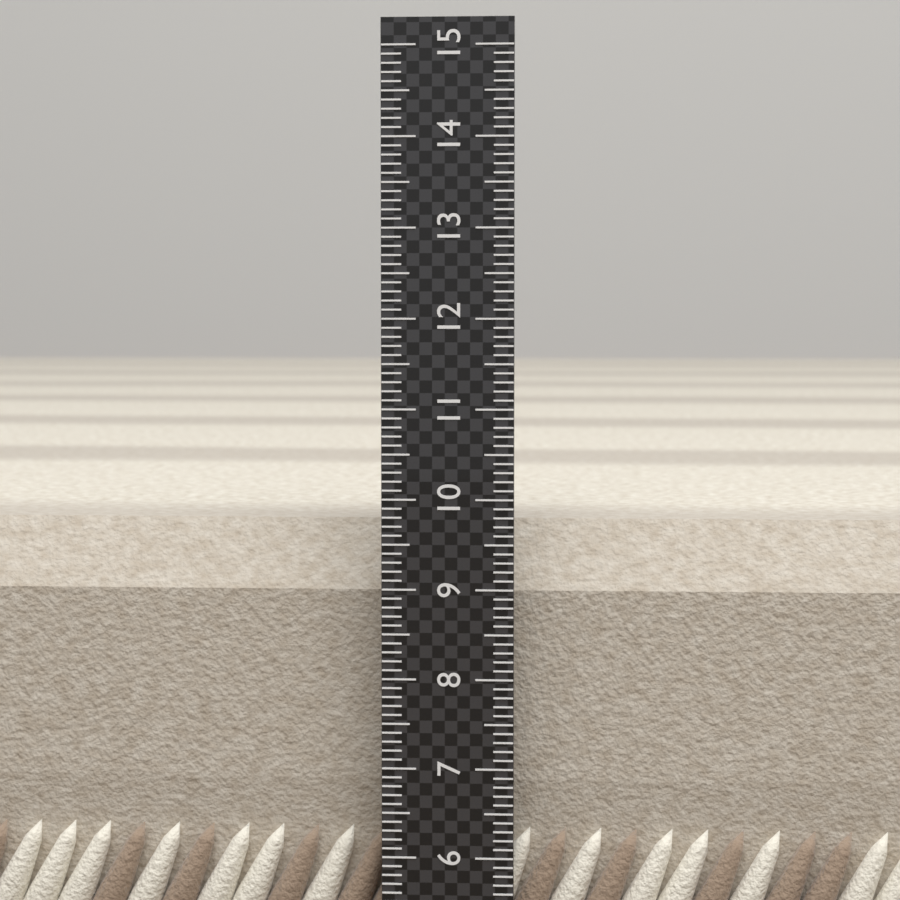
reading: 9.7 (no unit)
